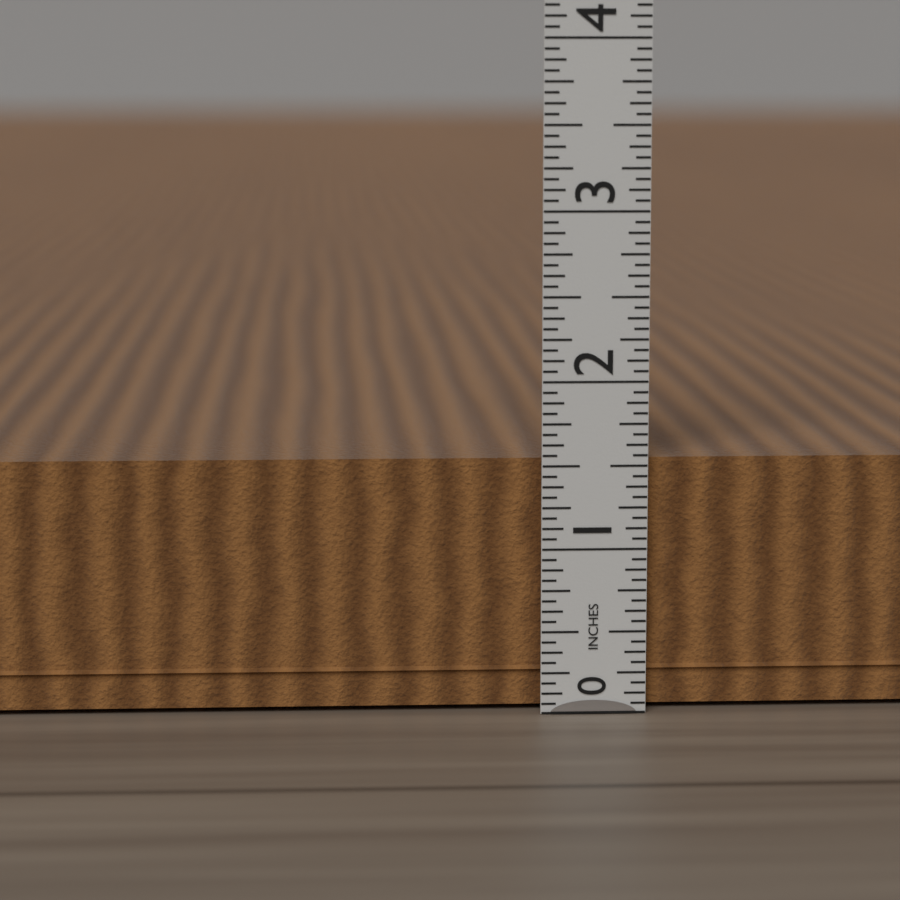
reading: 1.5625 in
